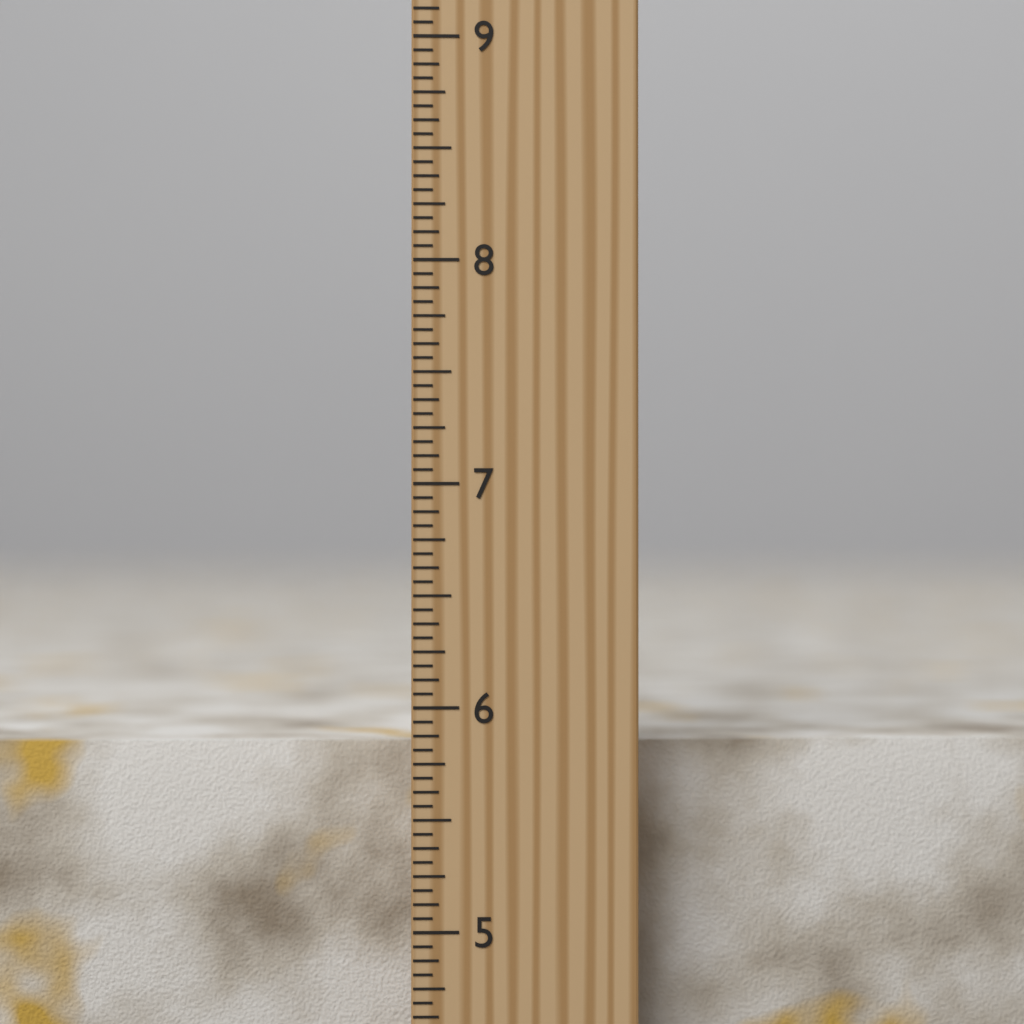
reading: 5.8125 inch
